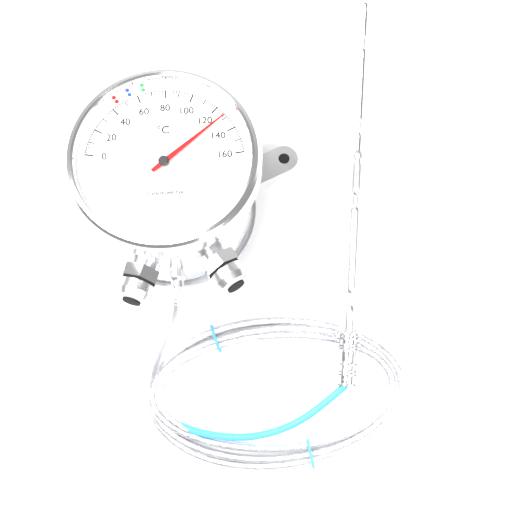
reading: 128 °C
